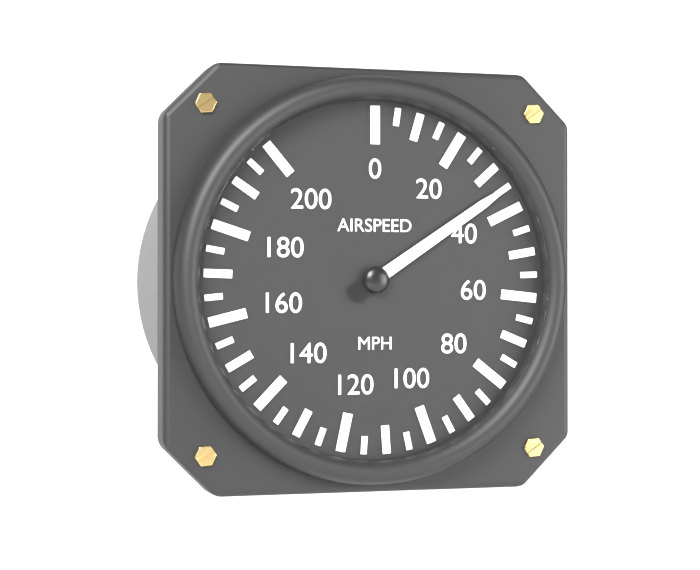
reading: 35 mph
